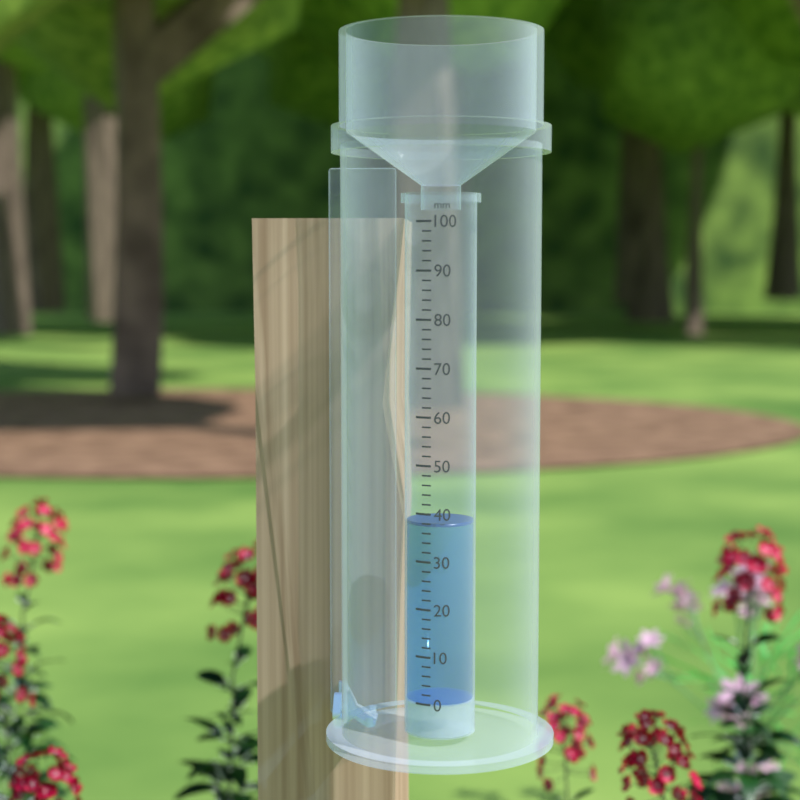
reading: 38 mm
